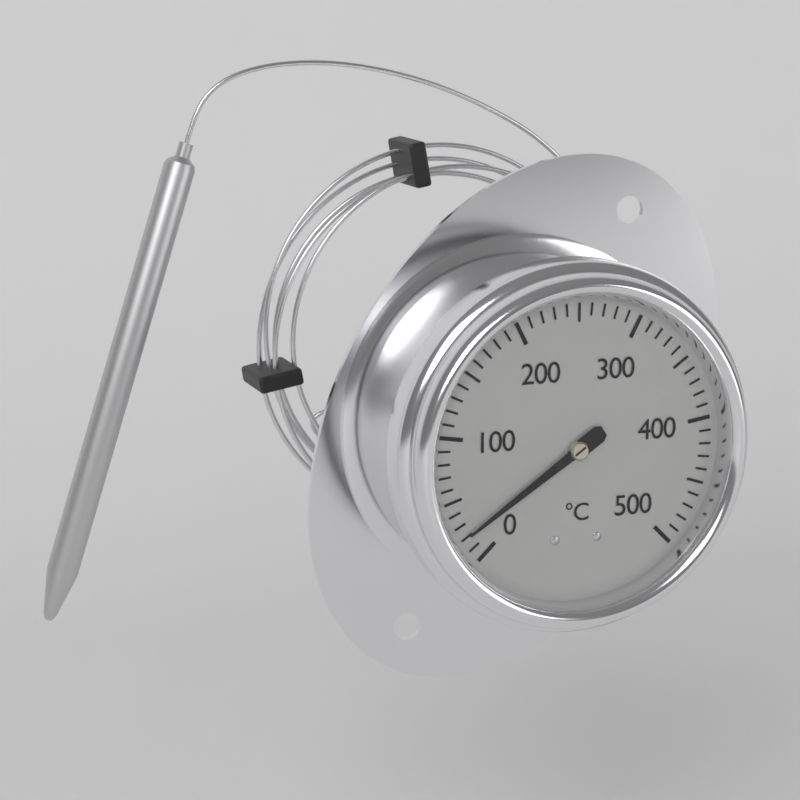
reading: 20 °C
